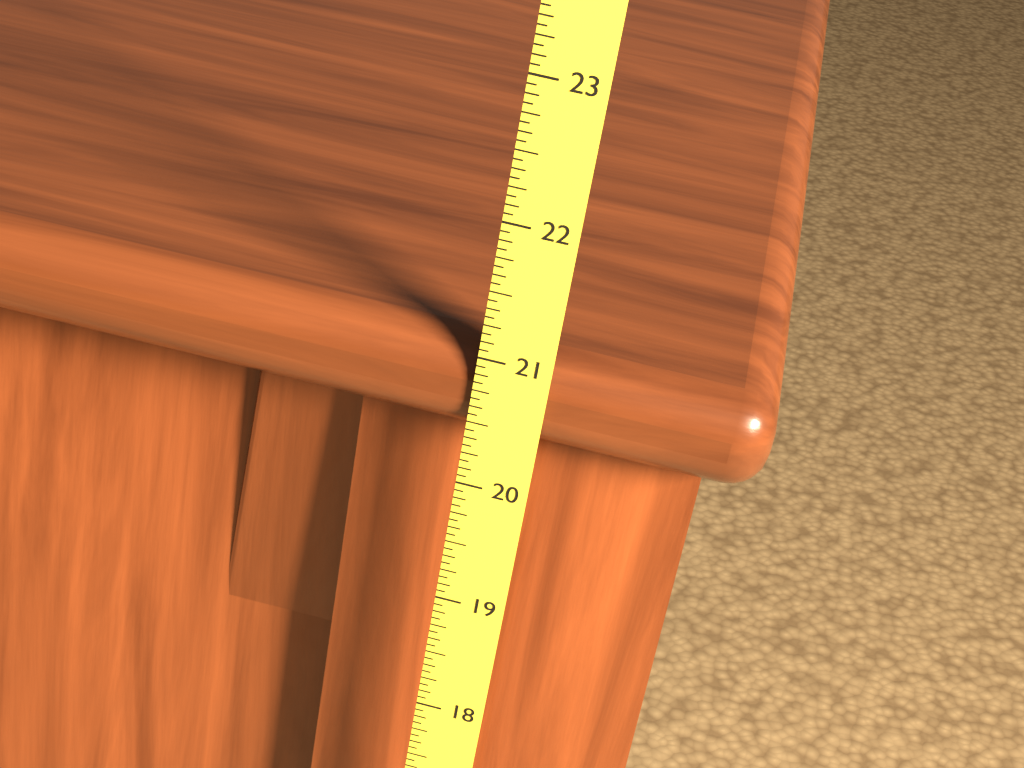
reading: 21.0625 (no unit)
